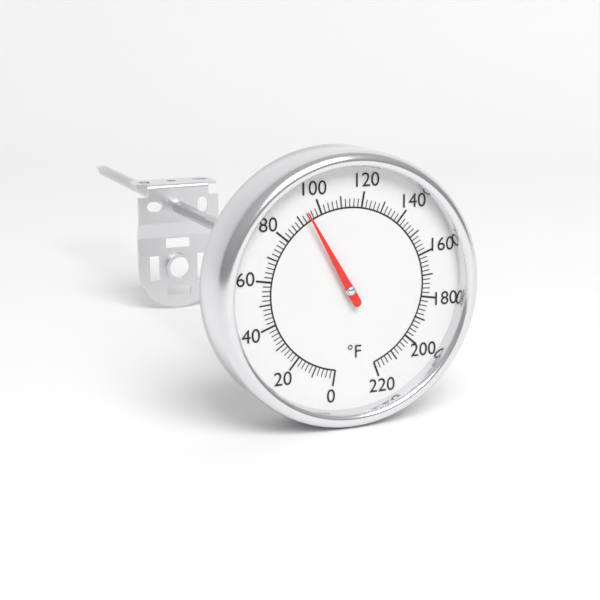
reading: 94 °F
